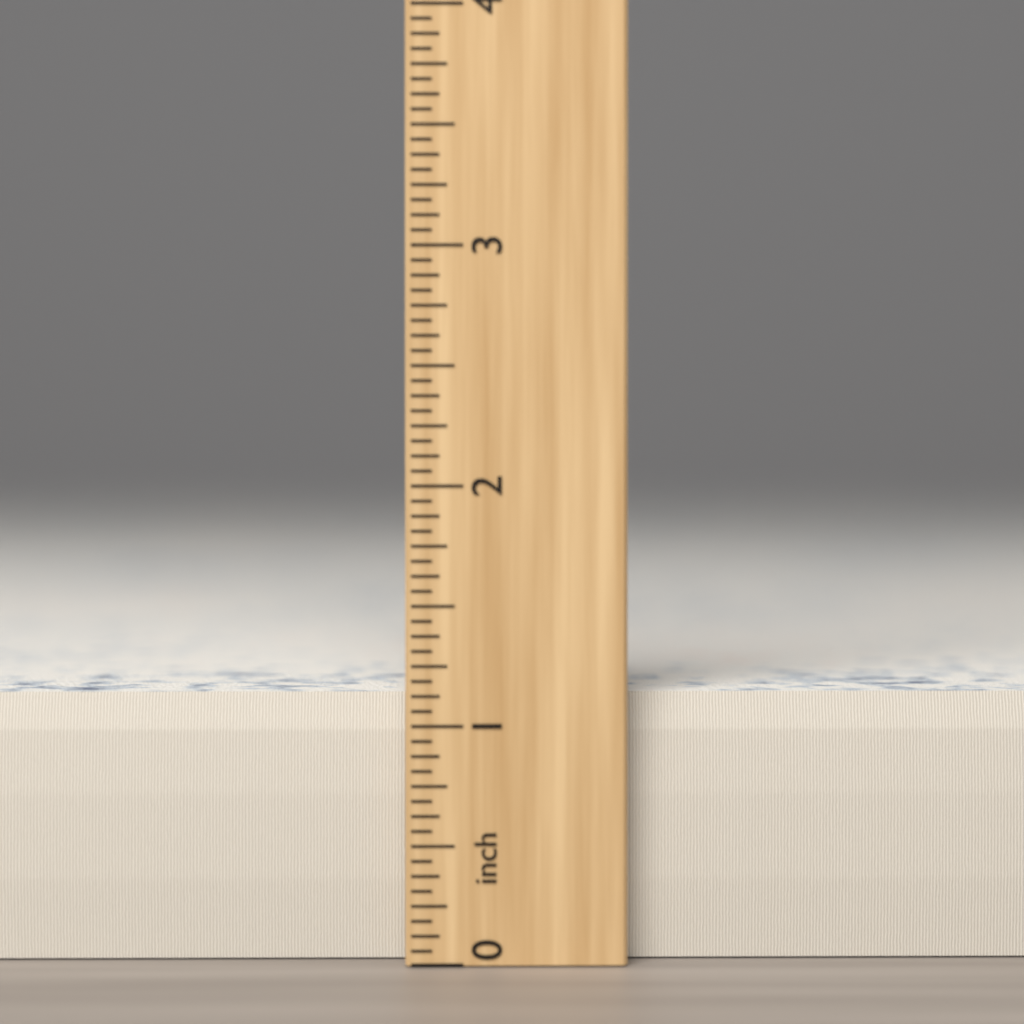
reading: 1.1250 inch
